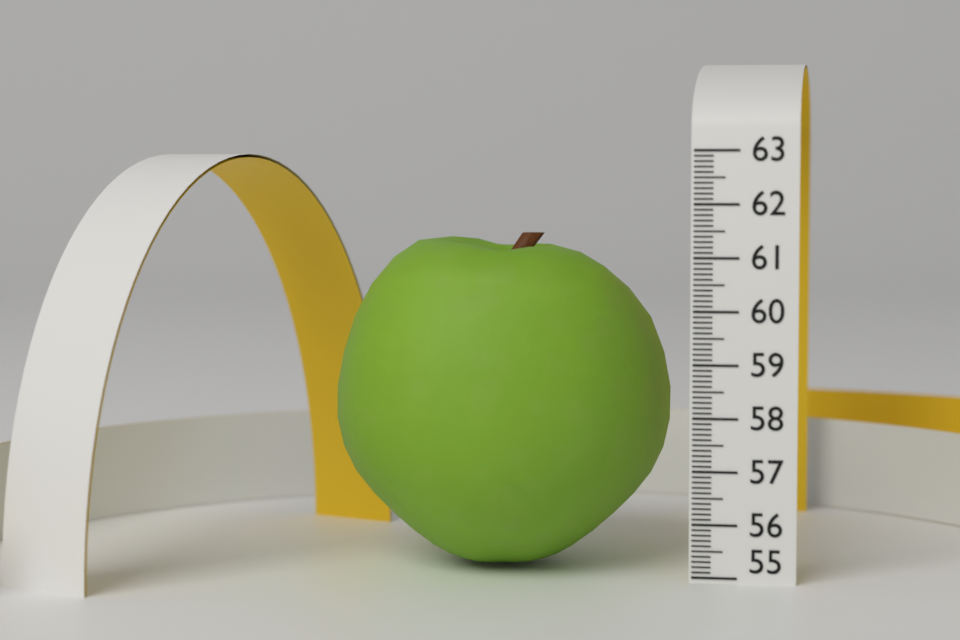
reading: 61.4 (no unit)
